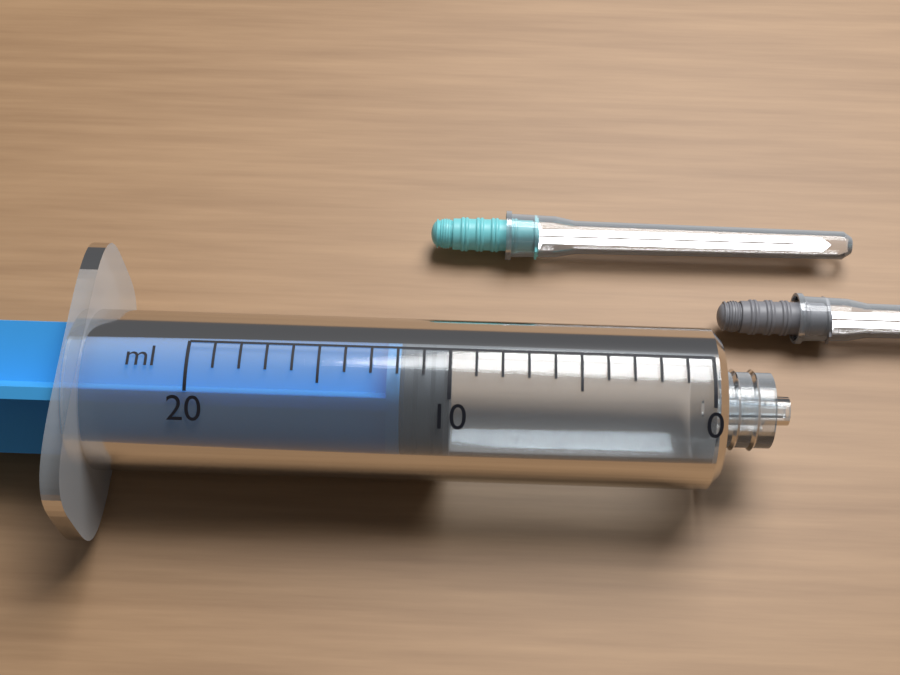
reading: 10 ml
